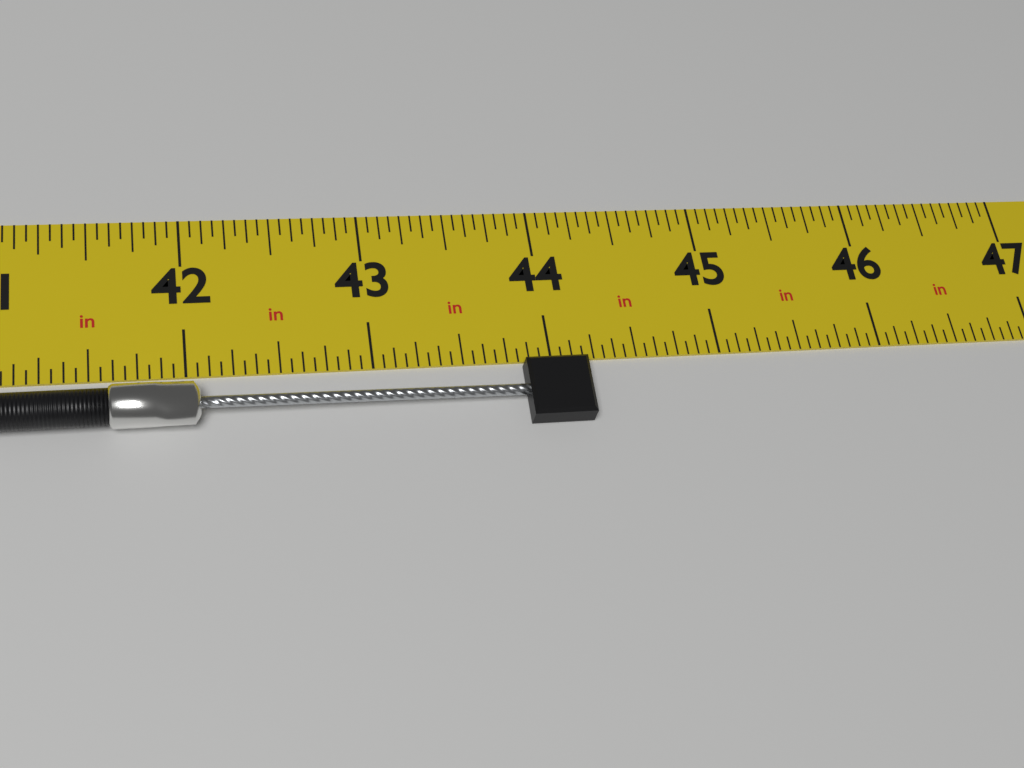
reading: 44.1875 in
